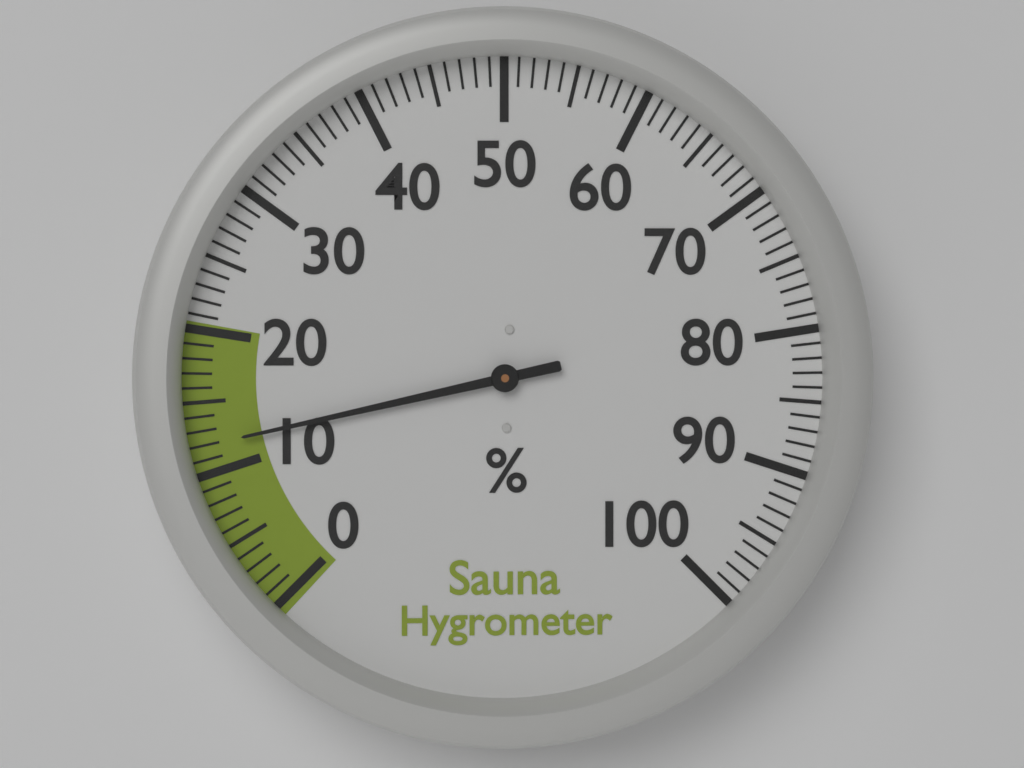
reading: 12 %
